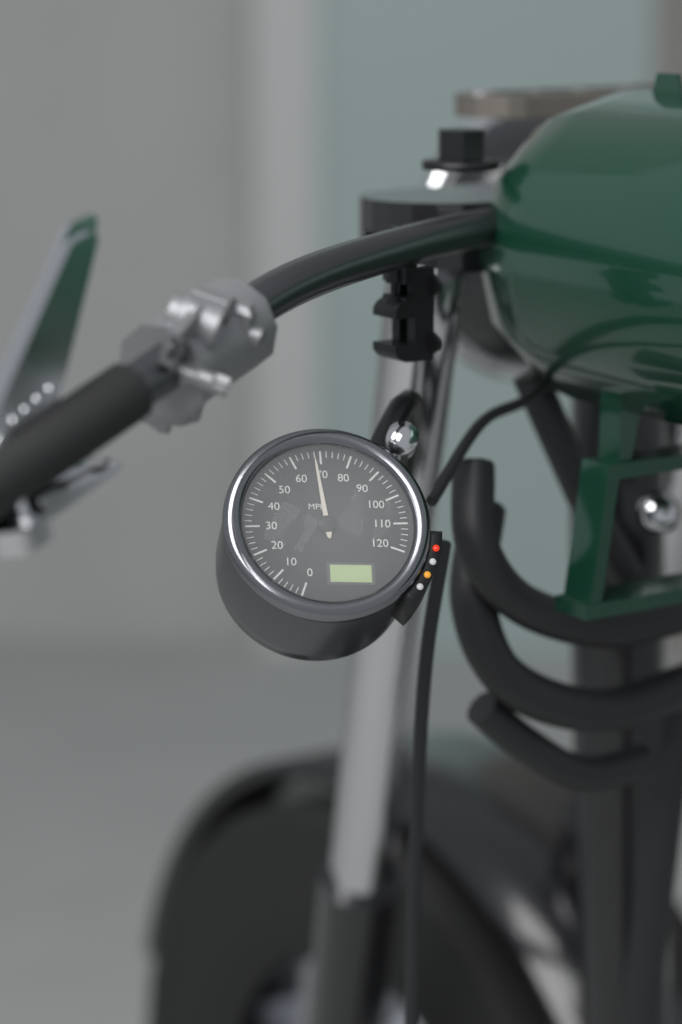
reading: 68 MPH
